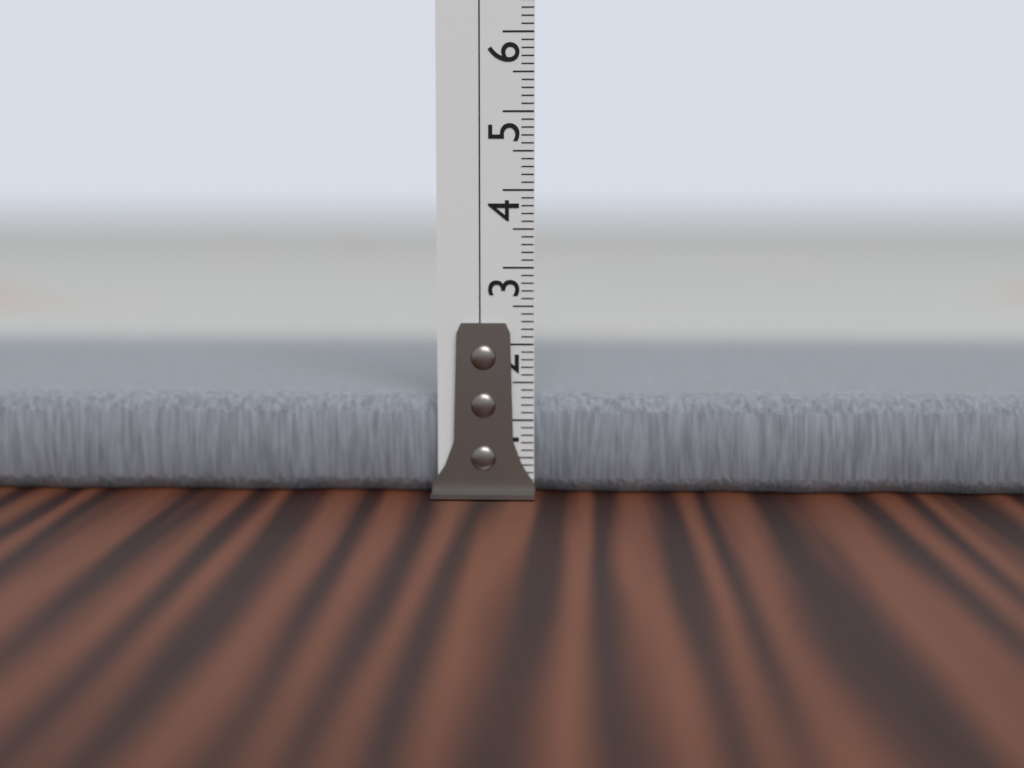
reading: 1.3 cm
